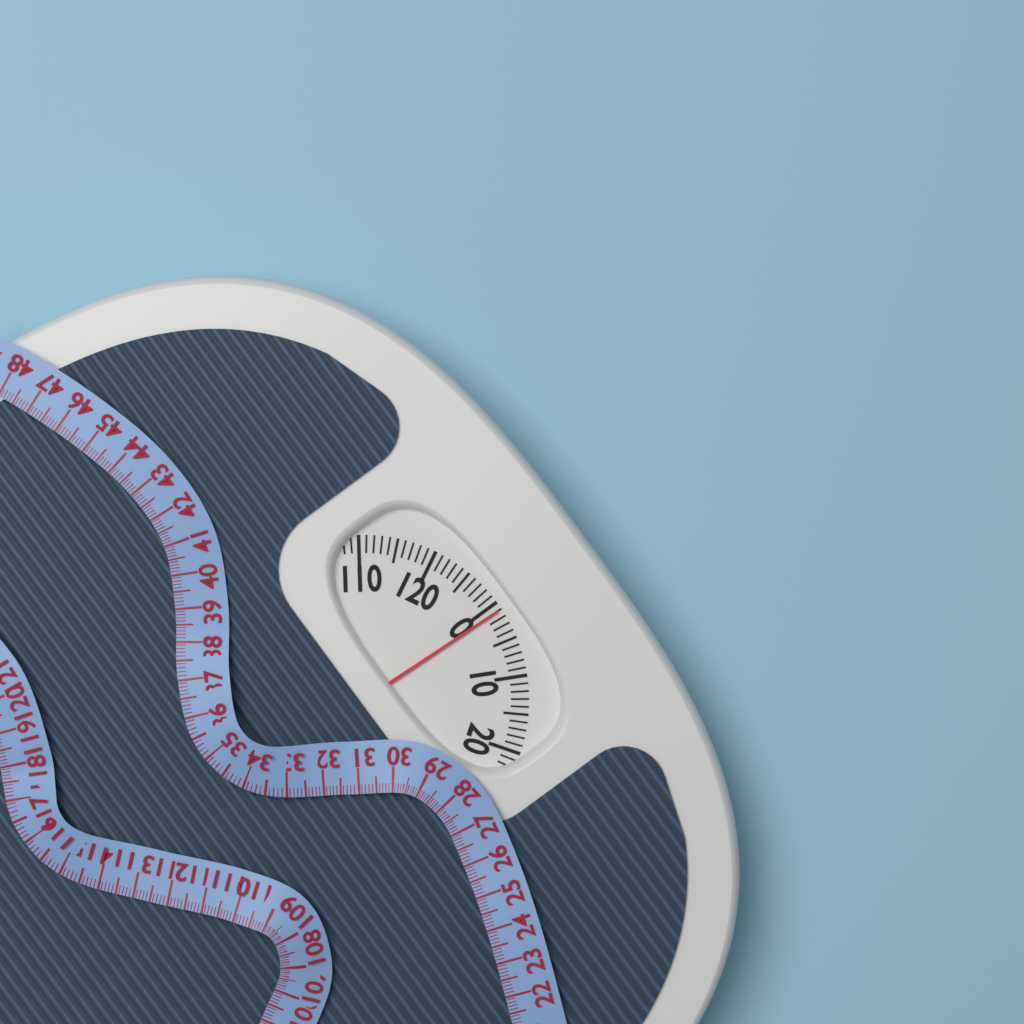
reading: 1 (no unit)
